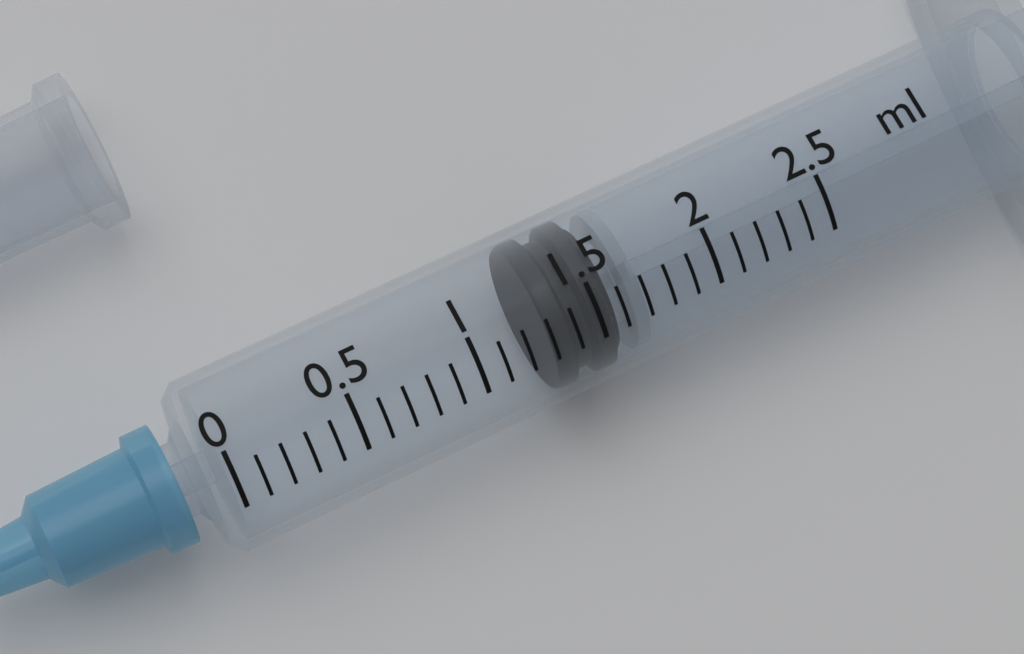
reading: 1.3 ml
